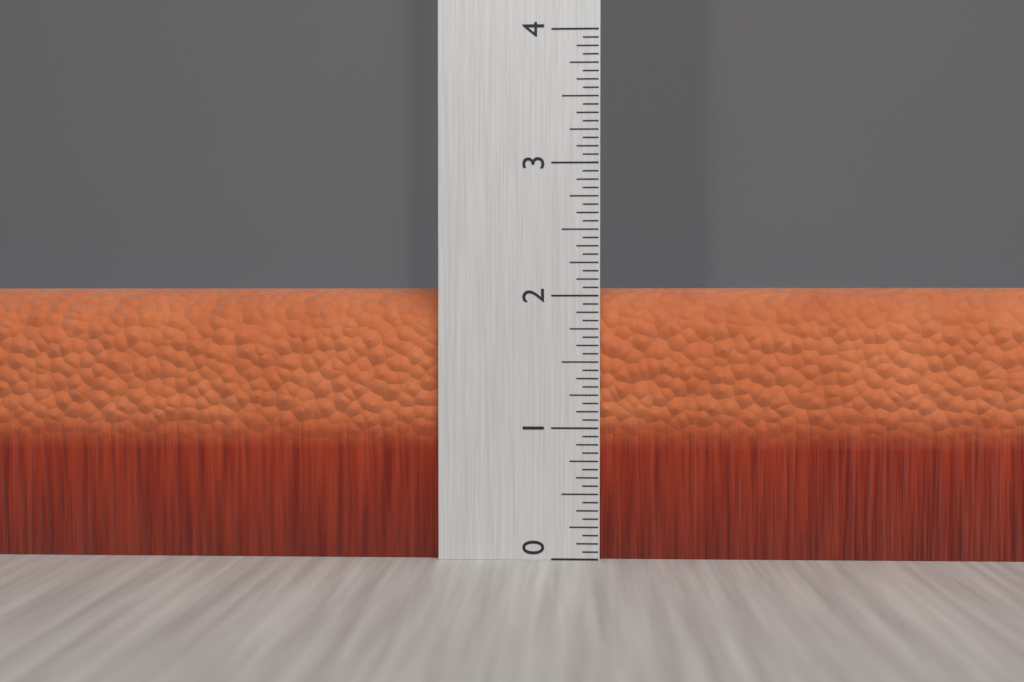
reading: 2.0625 (no unit)
